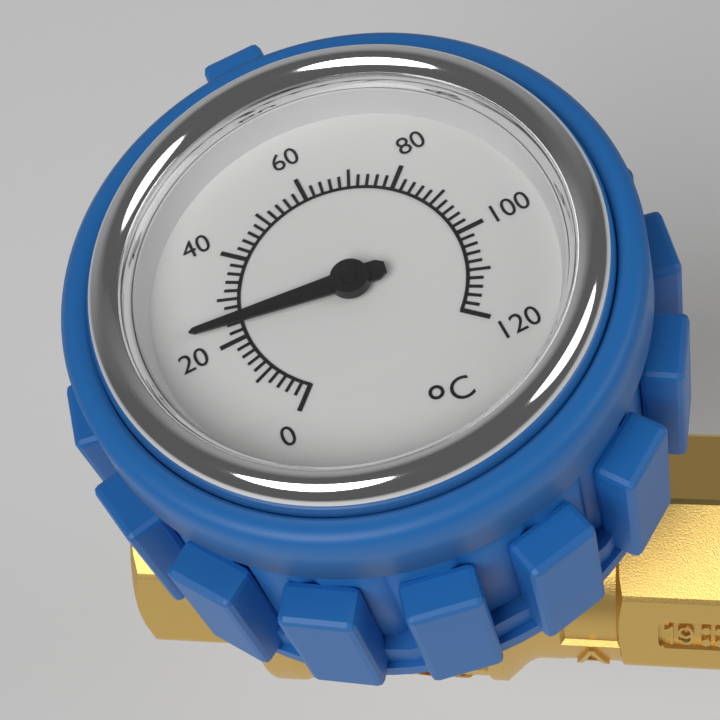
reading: 24 °C
